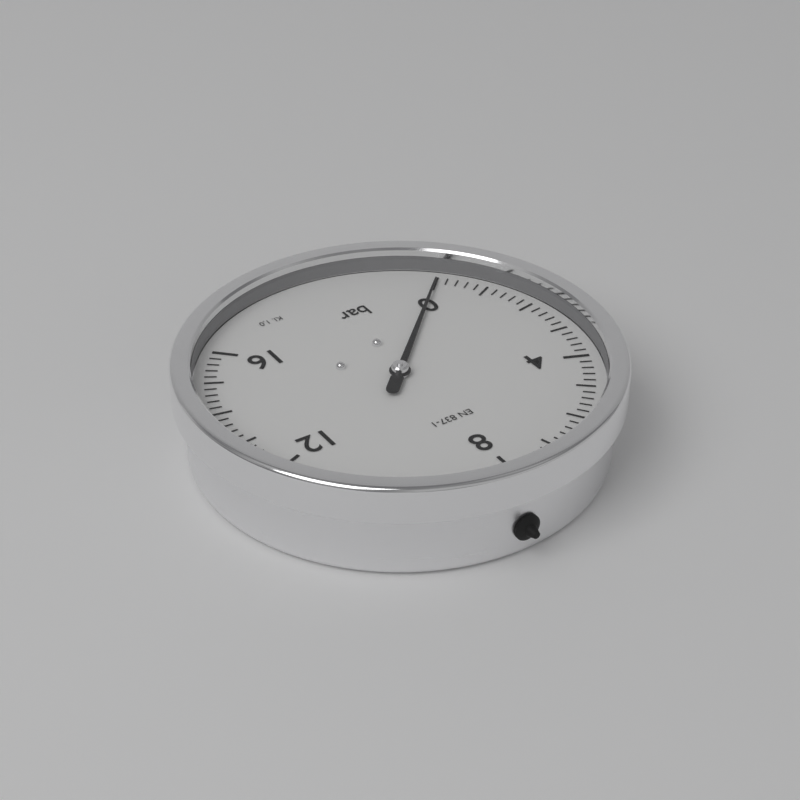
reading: 0.0 bar
